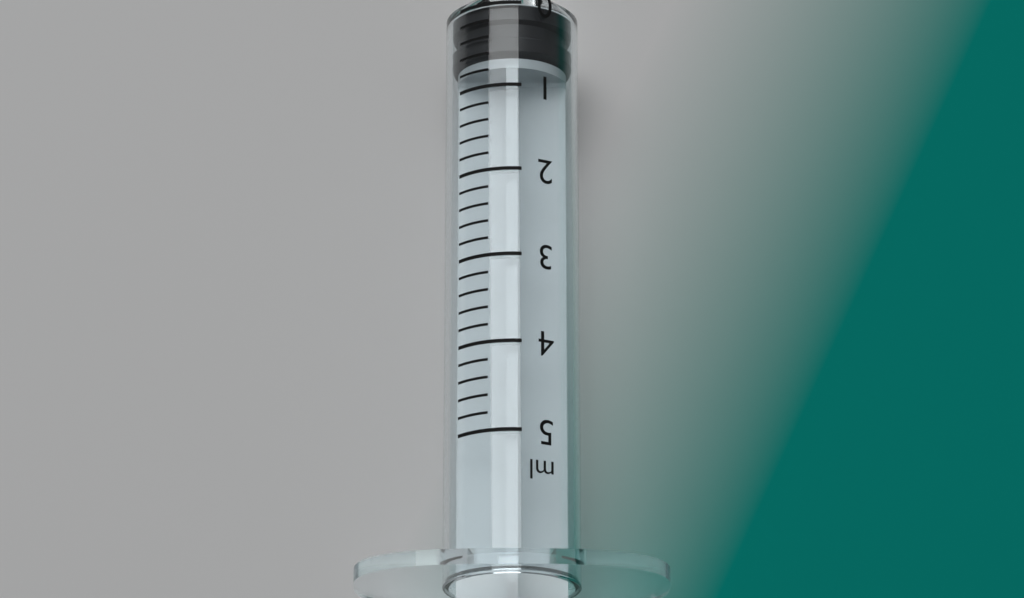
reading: 0.0 ml
